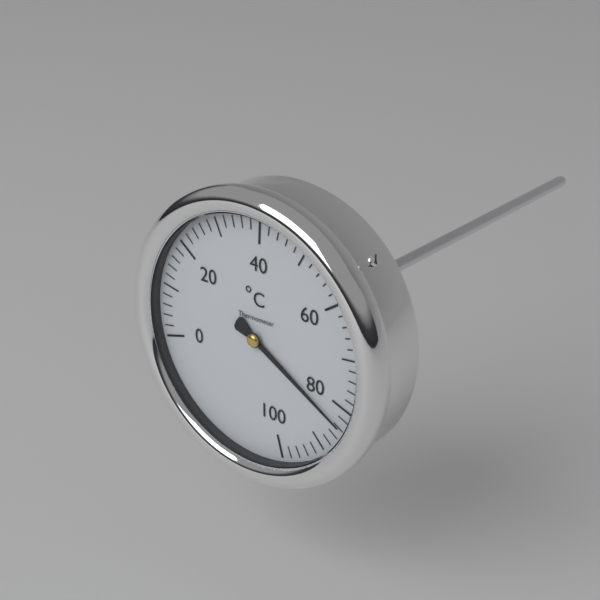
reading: 84 °C
